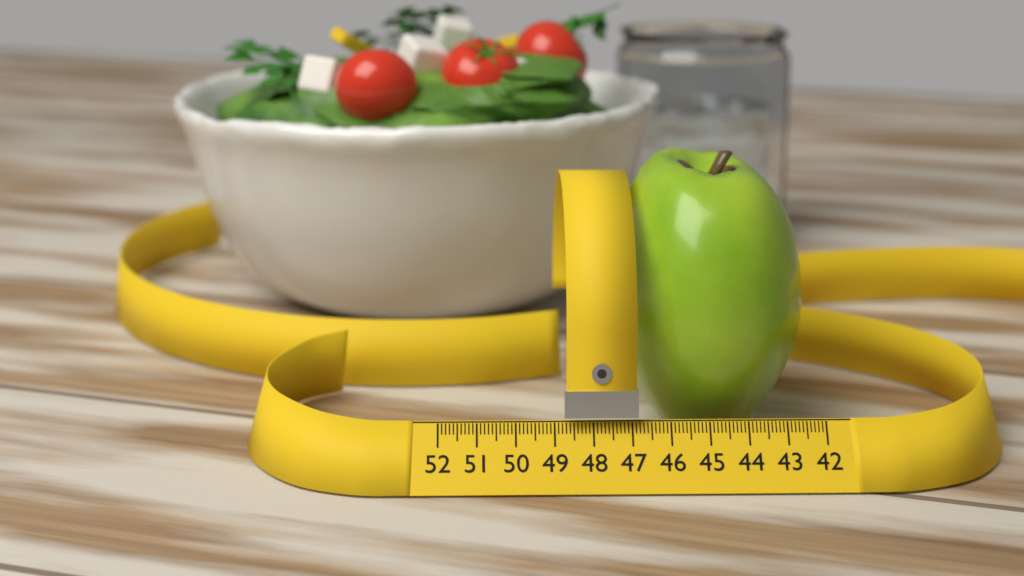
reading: 47.4 (no unit)
